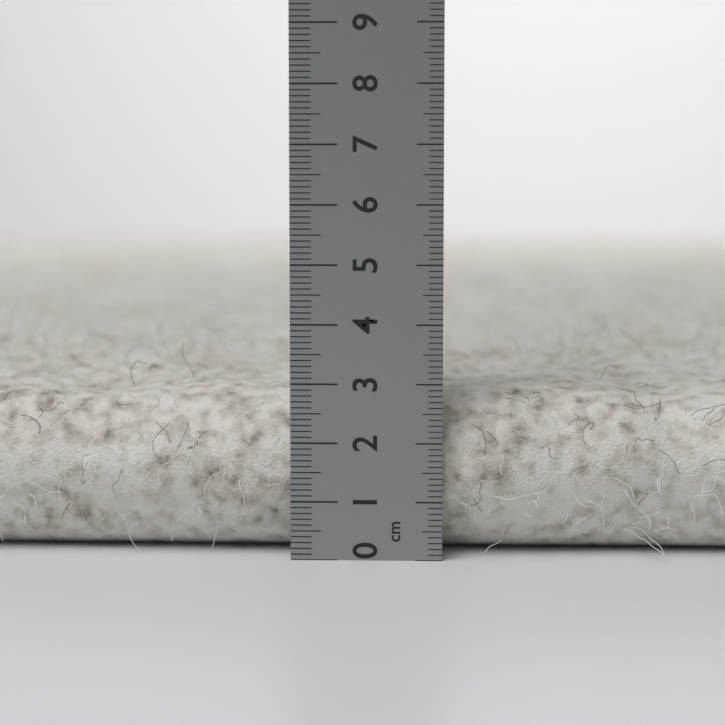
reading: 2.9 cm
